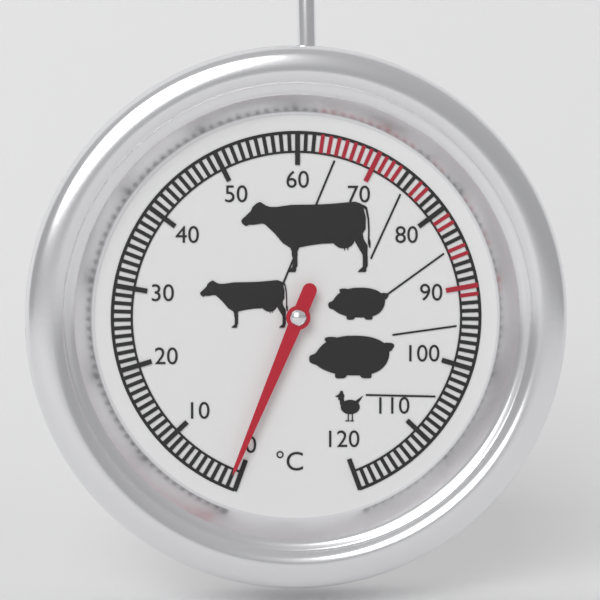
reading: 1 °C
